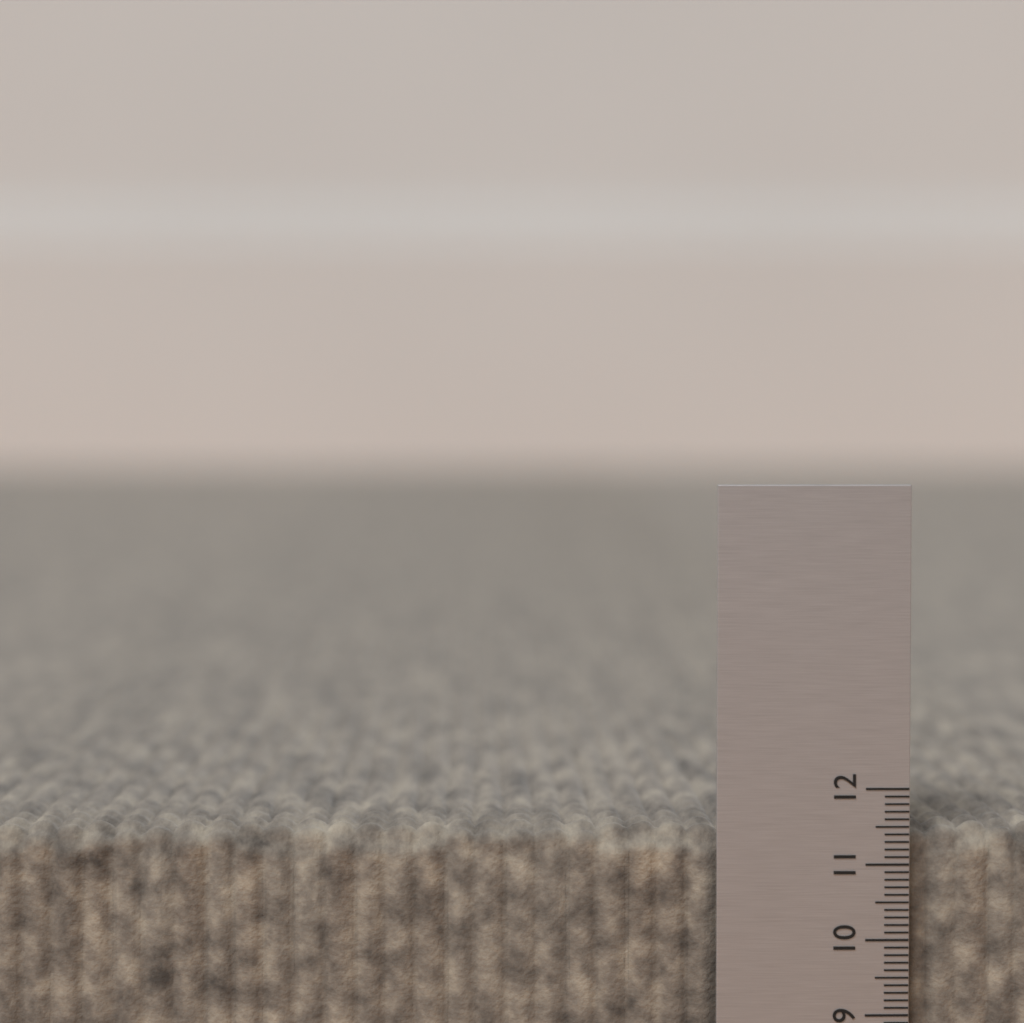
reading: 11.5 (no unit)
